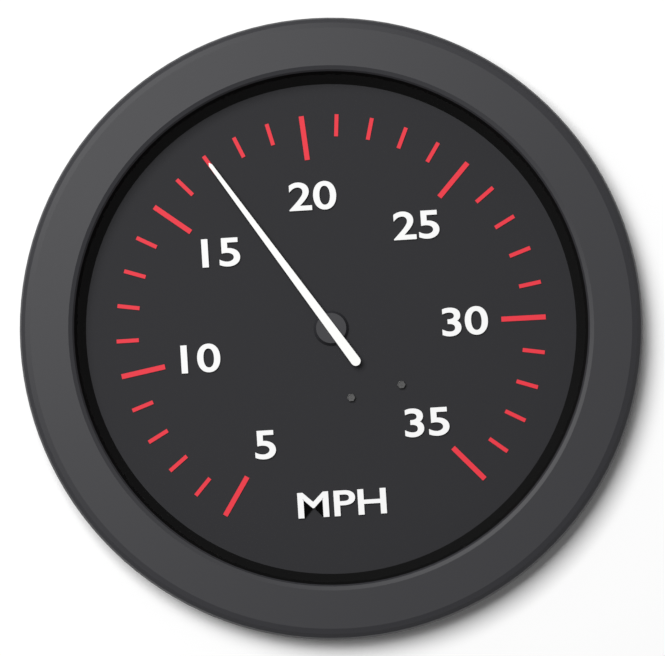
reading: 17 MPH
